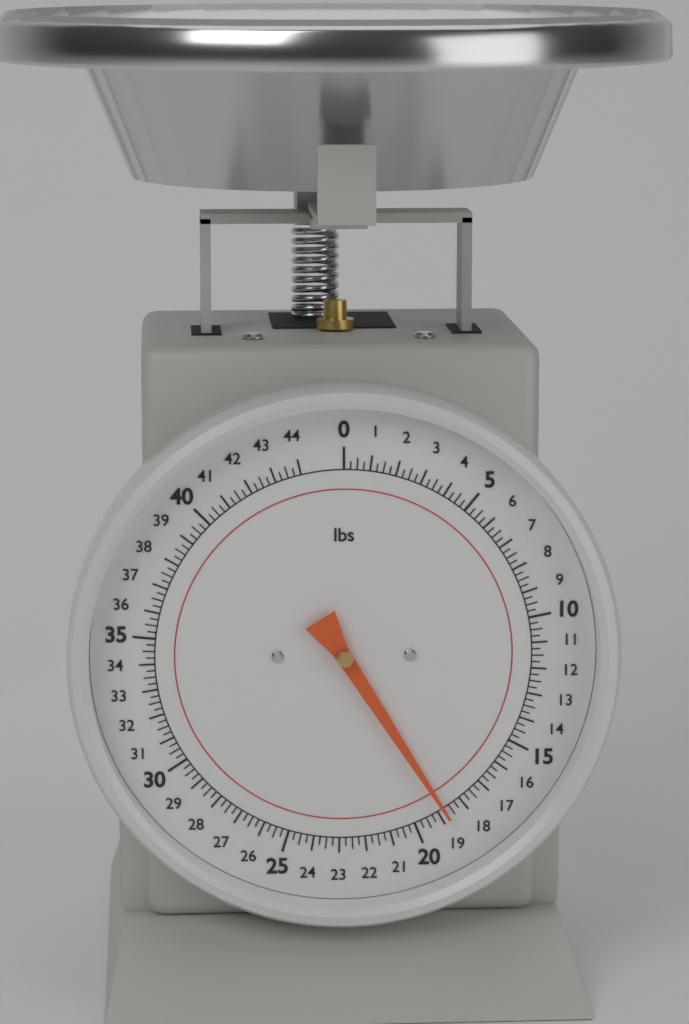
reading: 18.75 lbs
